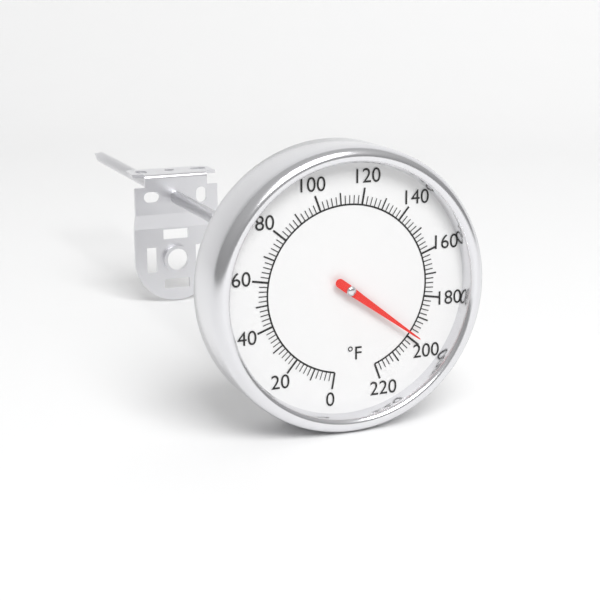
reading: 198 °F
